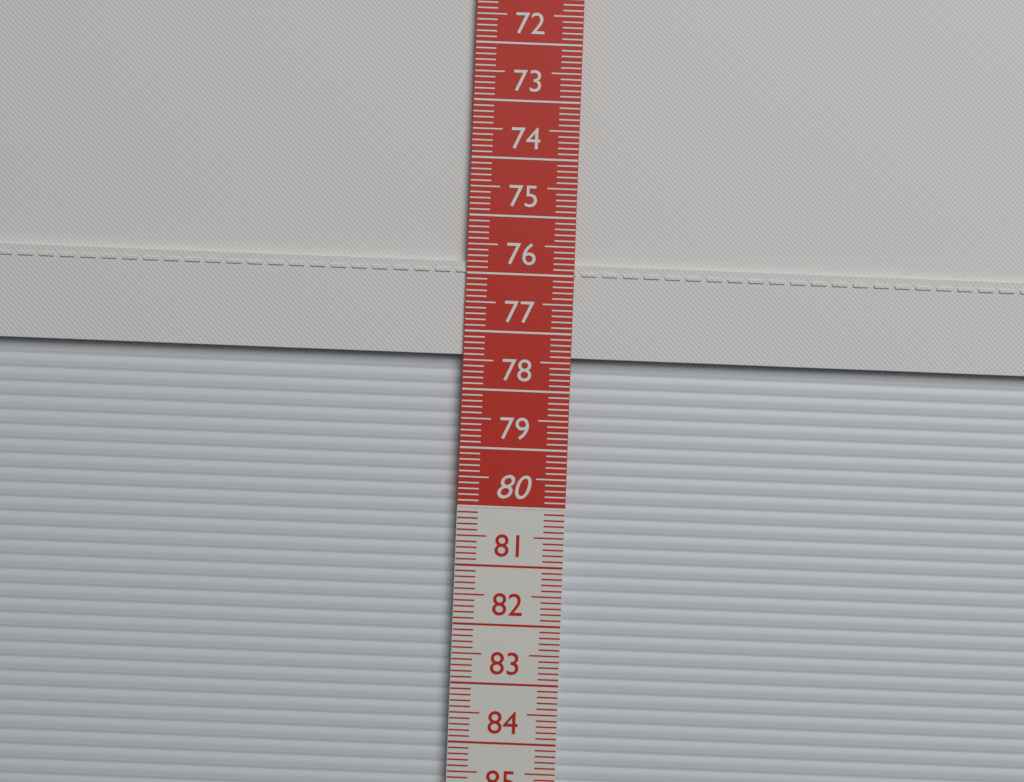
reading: 77.4 cm
